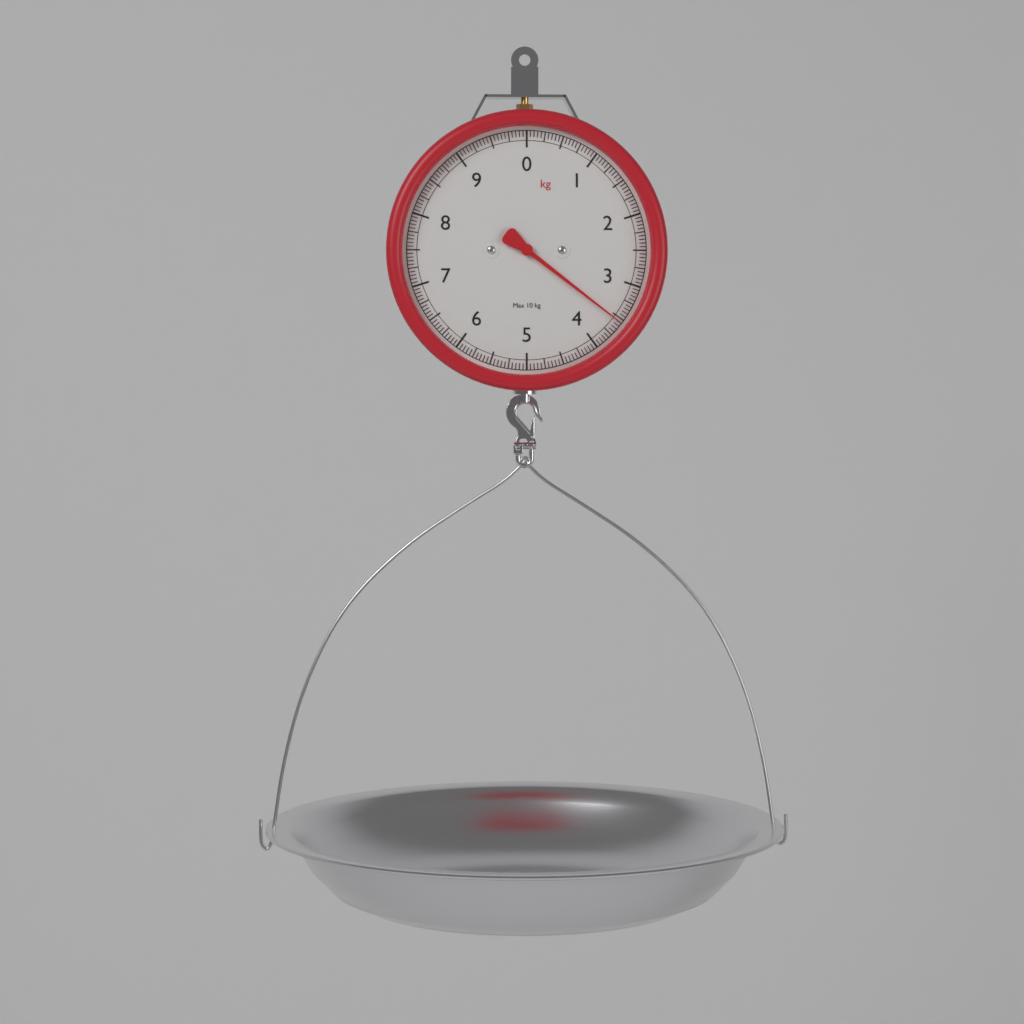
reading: 3.55 kg
